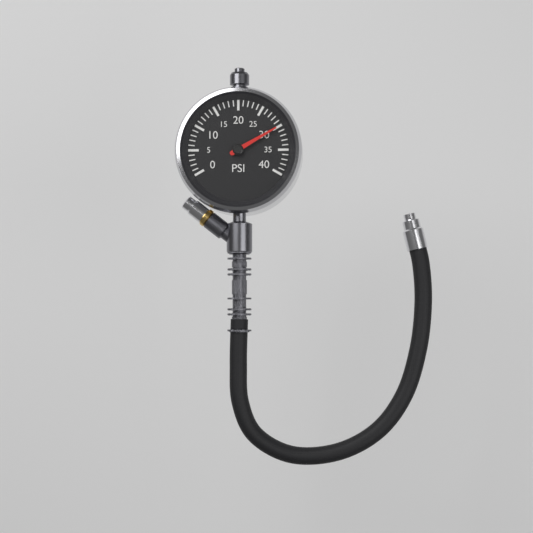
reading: 30 psi
